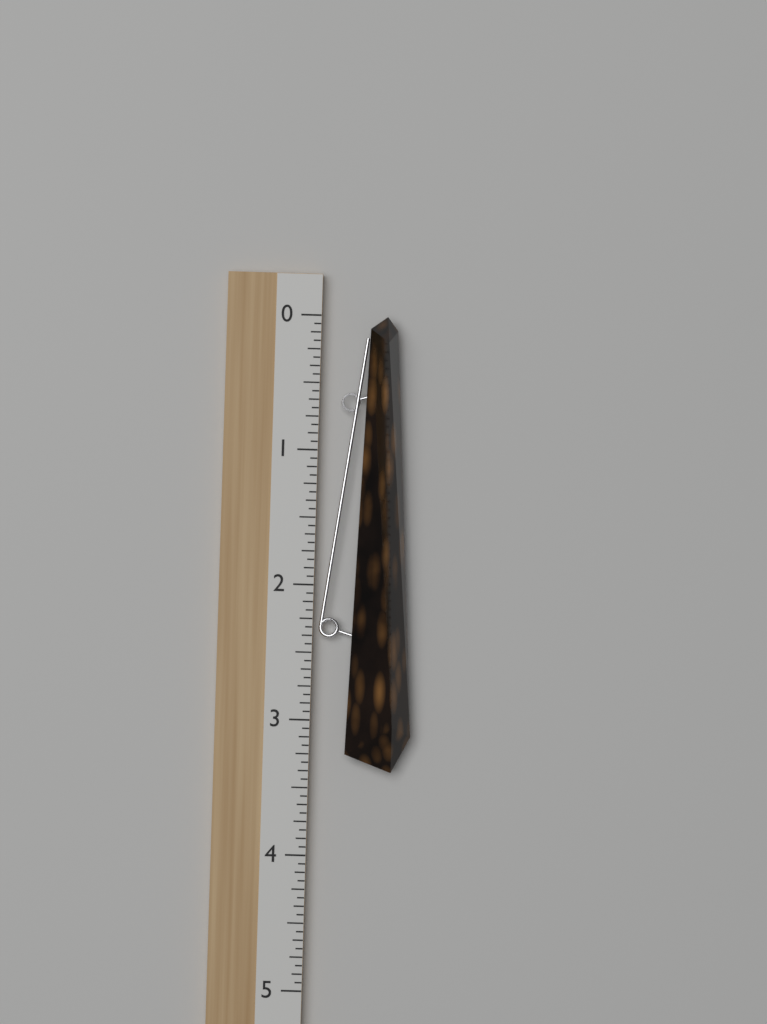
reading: 3.3750 (no unit)
